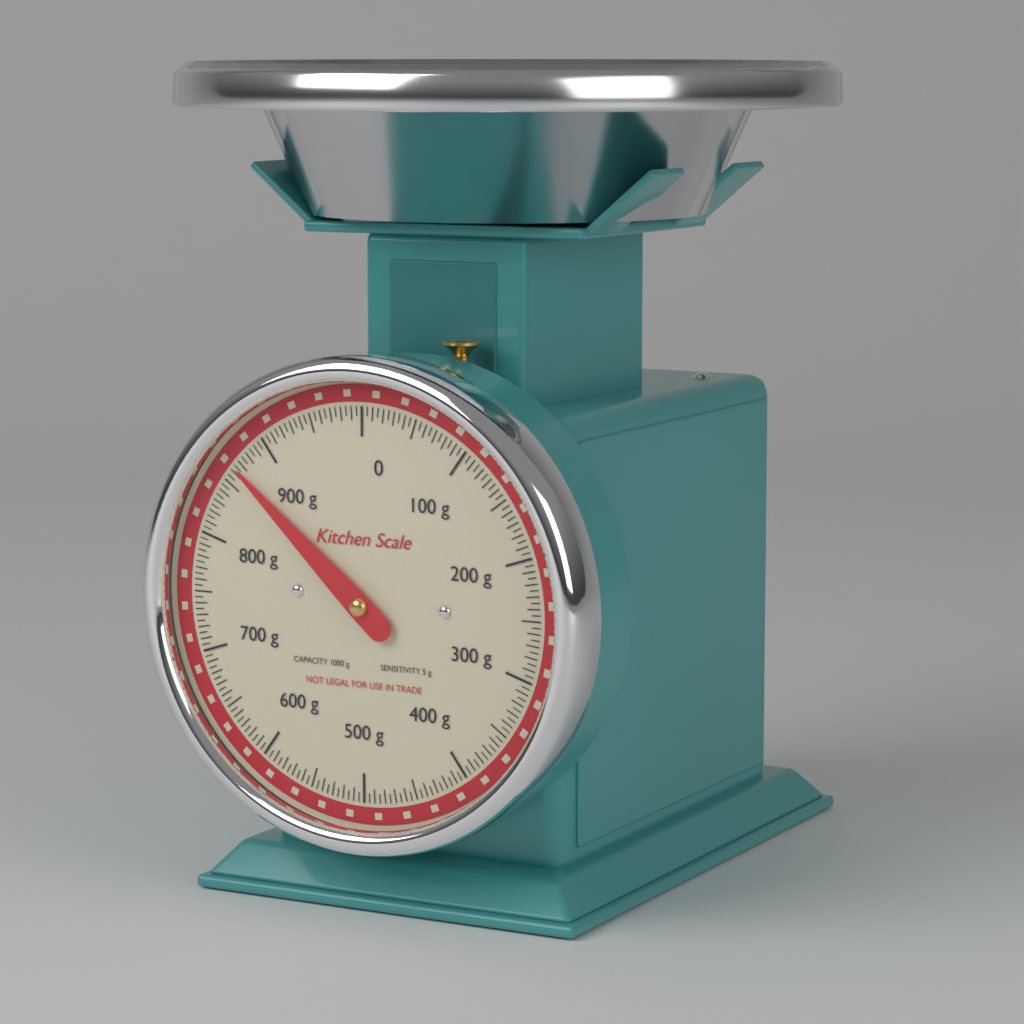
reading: 865 g
